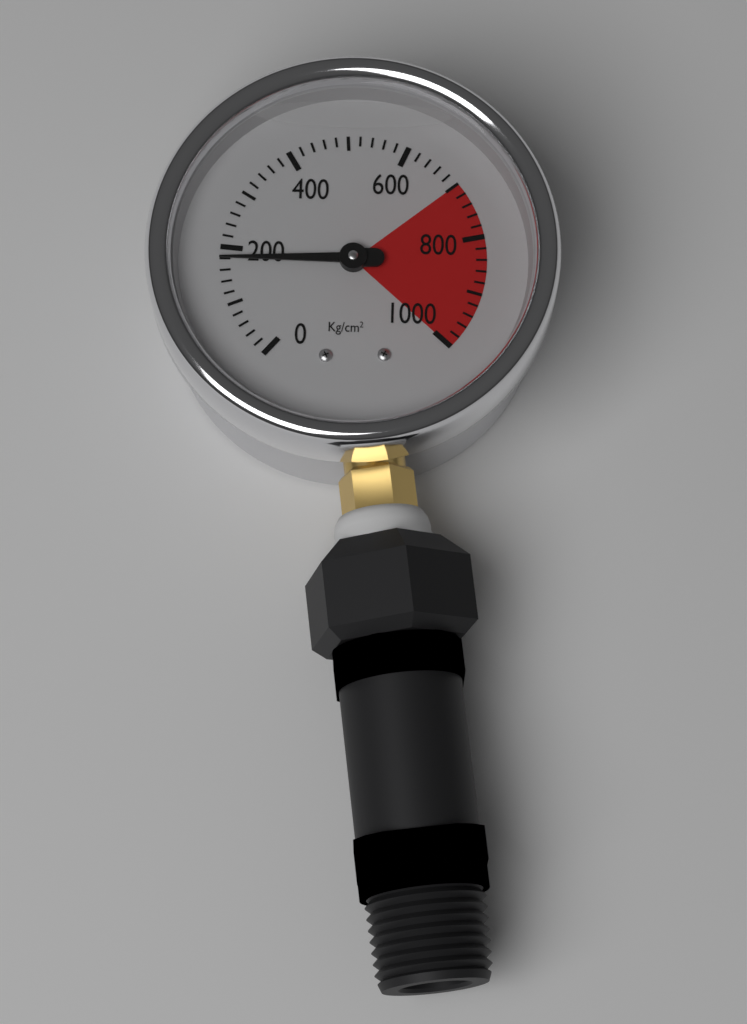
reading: 180 kg/cm²
